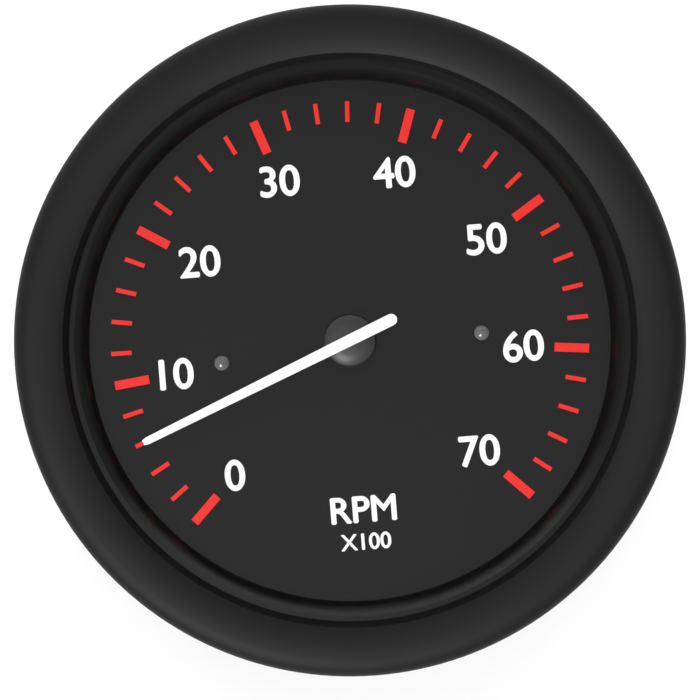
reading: 6 RPM x100
